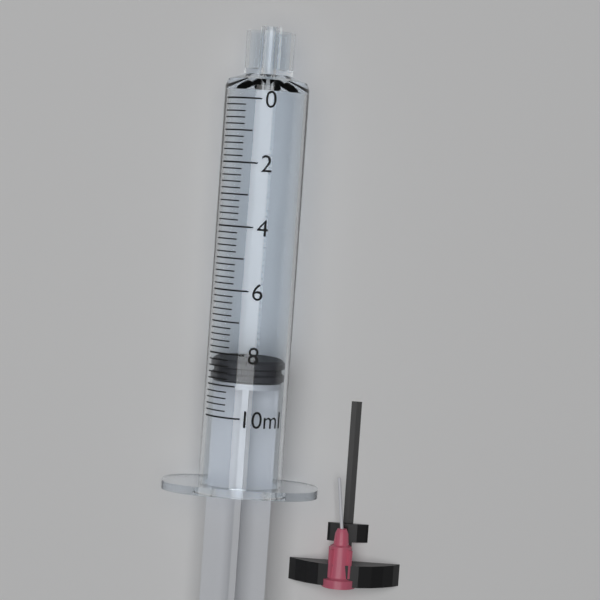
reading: 8.2 ml
